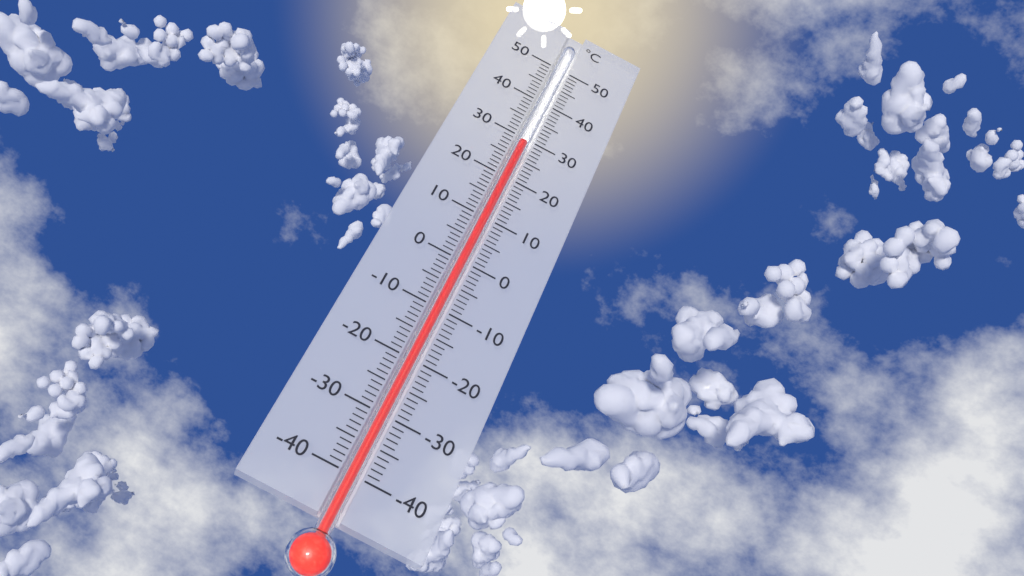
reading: 29 °C
